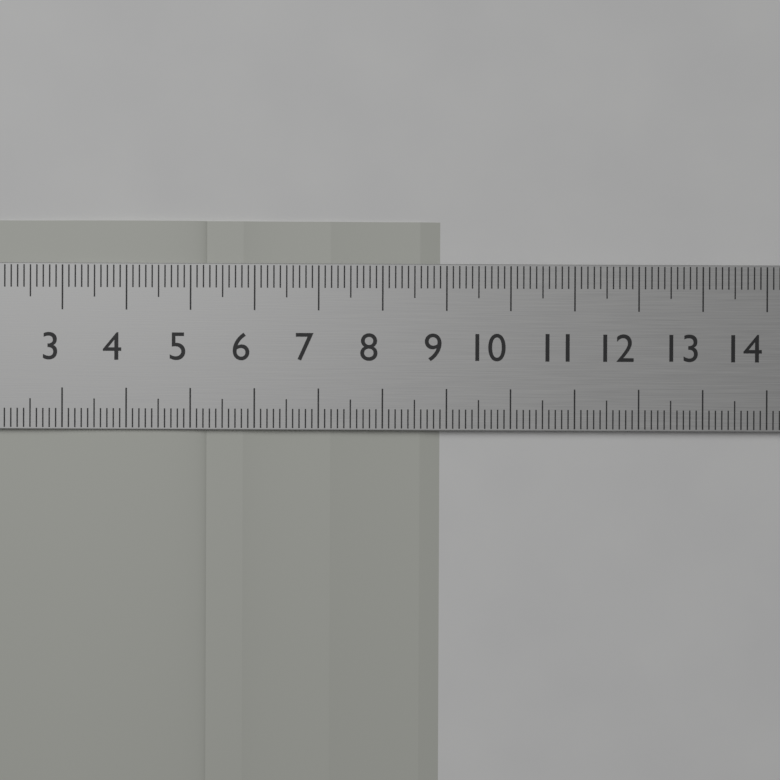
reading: 8.9 cm
